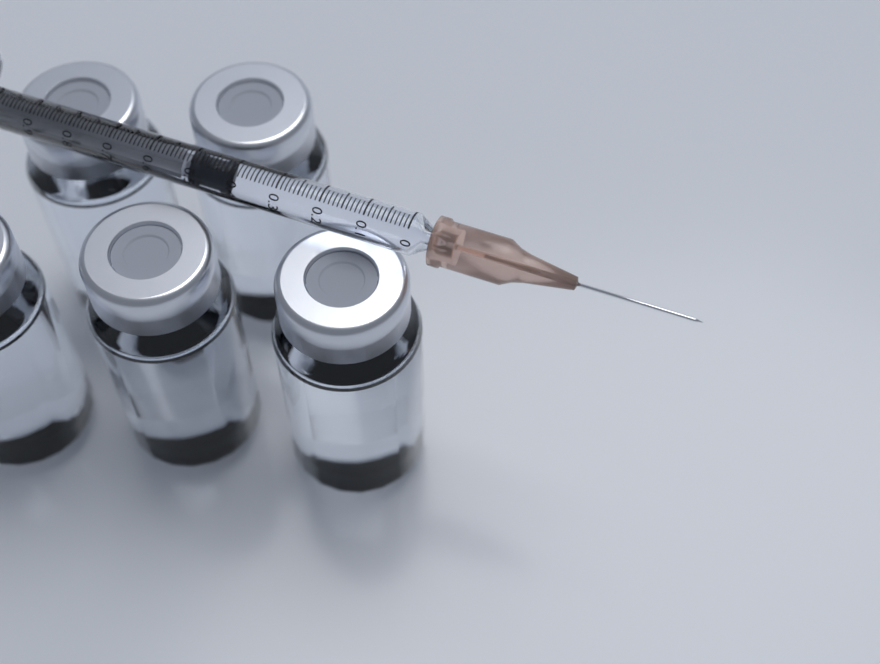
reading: 0.40 ml
